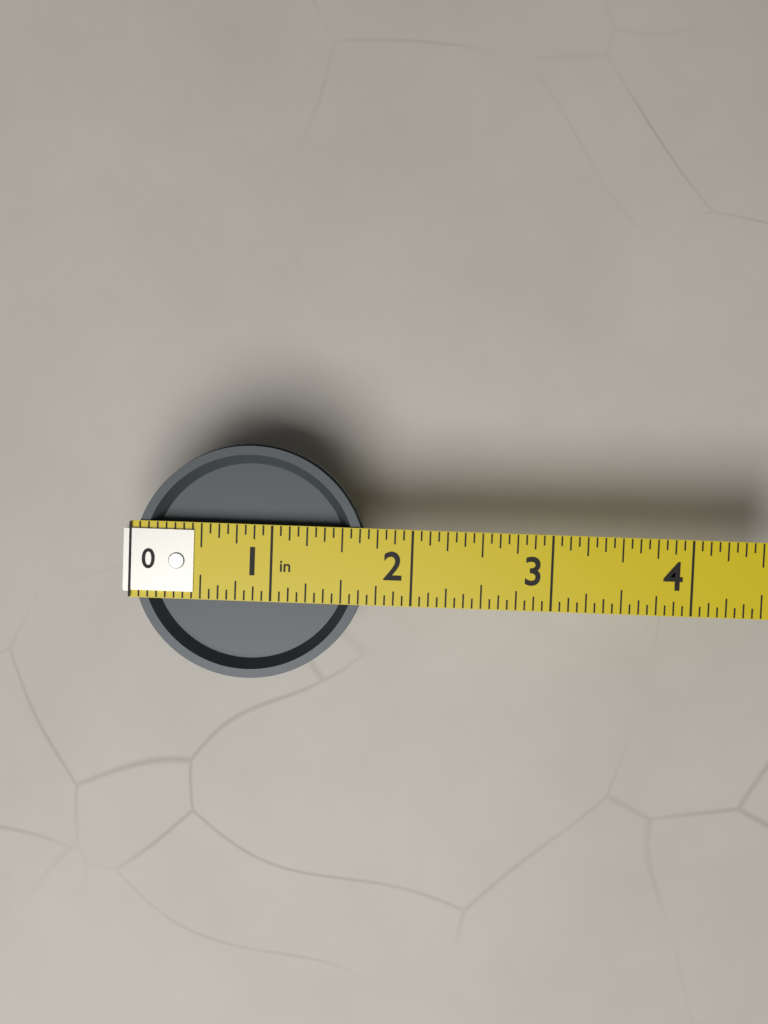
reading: 1.6875 in
